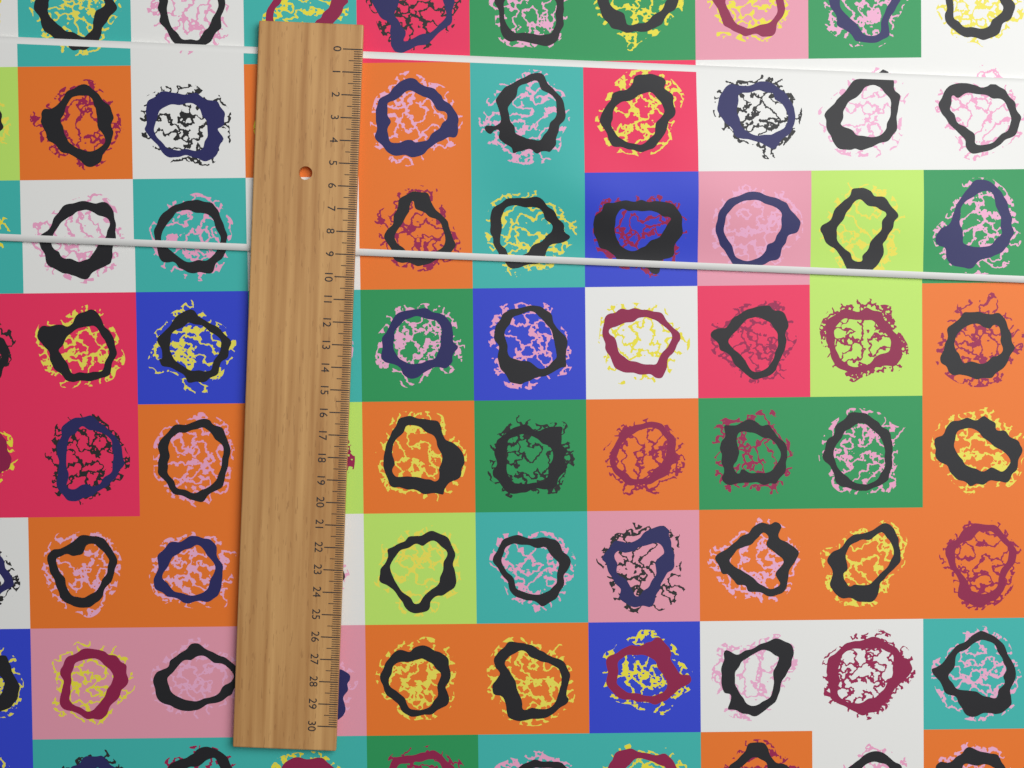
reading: 9.0 (no unit)
